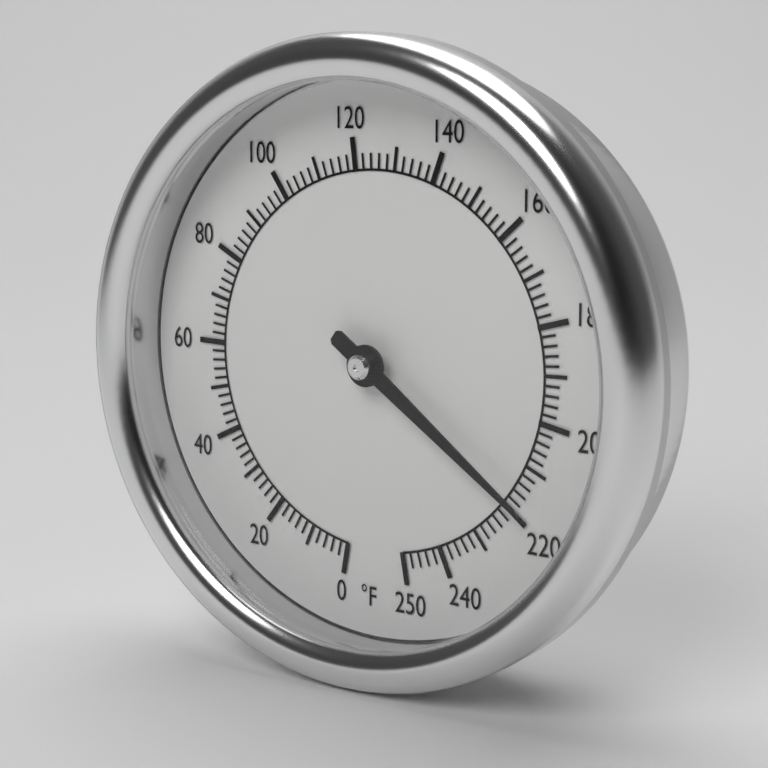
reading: 218 °F
